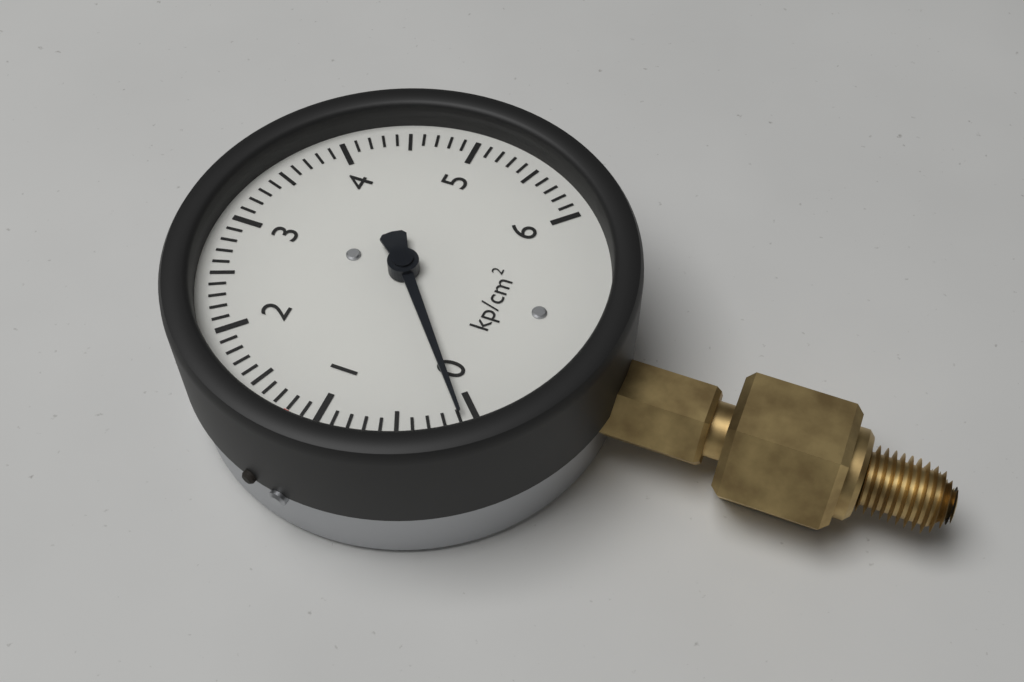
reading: 0.1 kp/cm²
